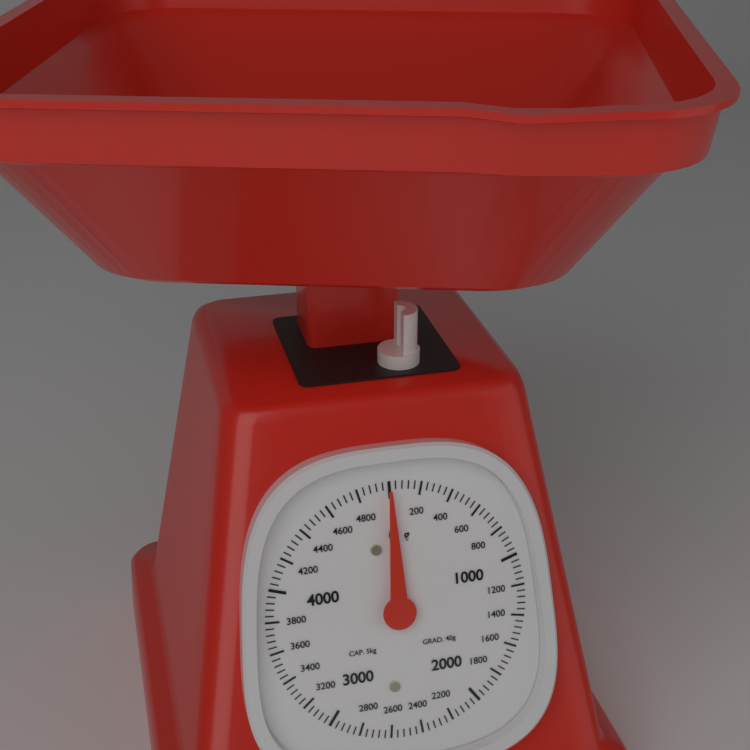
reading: 0 g
